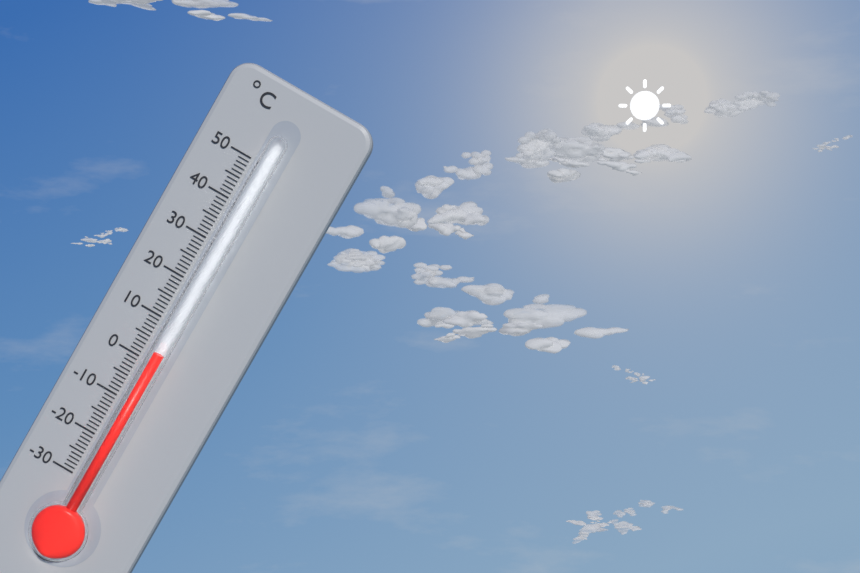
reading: 3 °C
